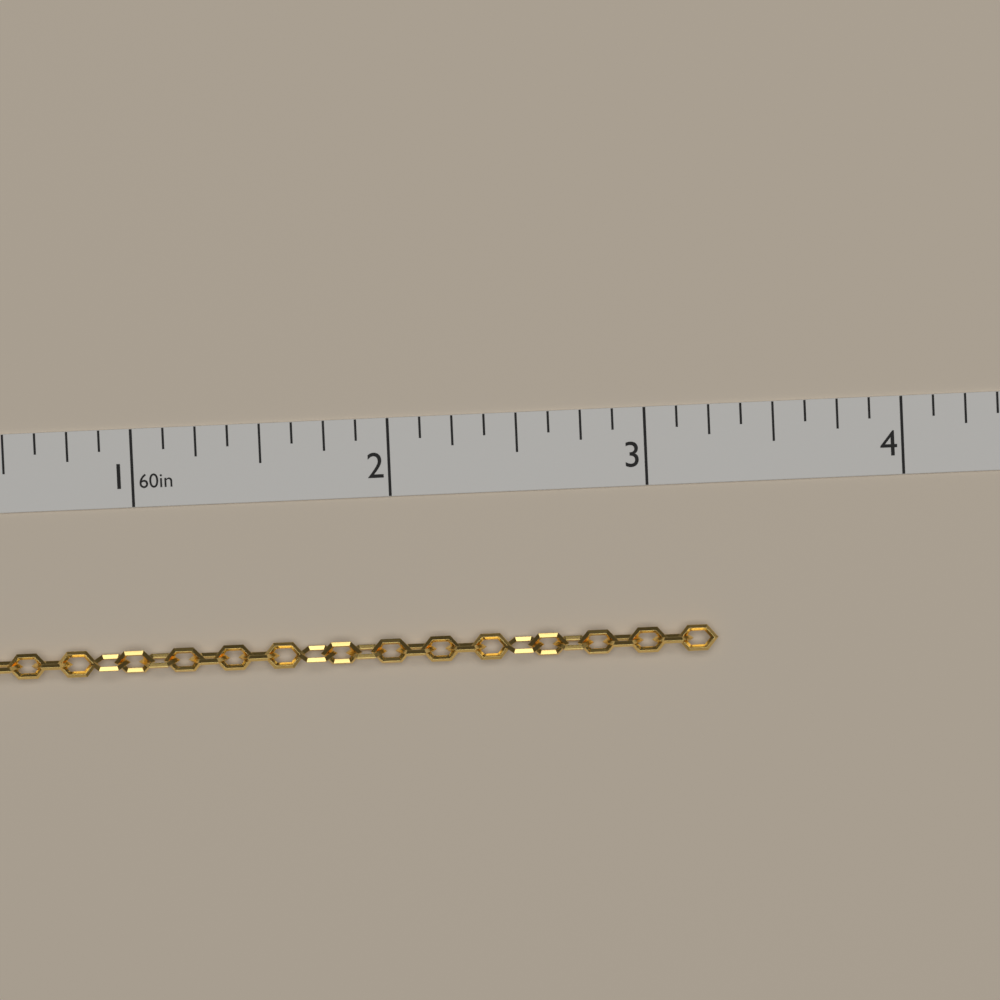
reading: 3.250 in
